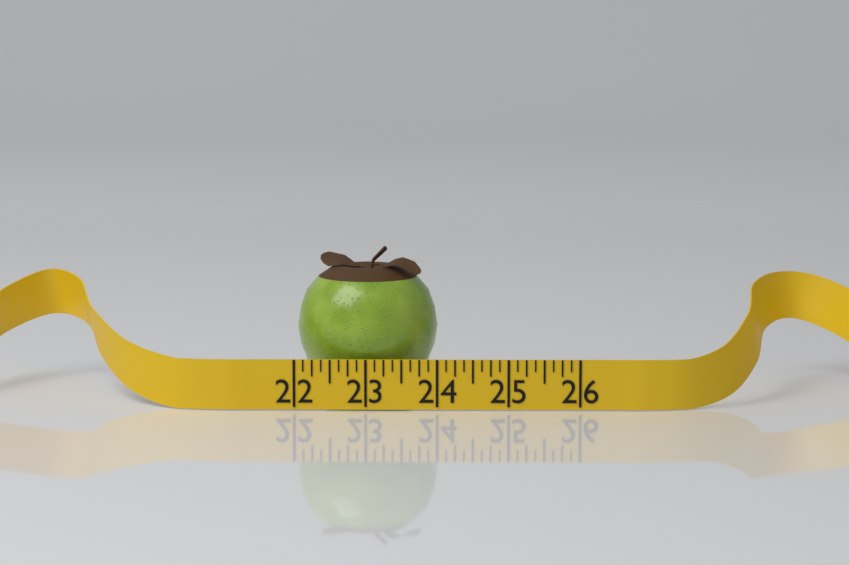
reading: 24.000 (no unit)
